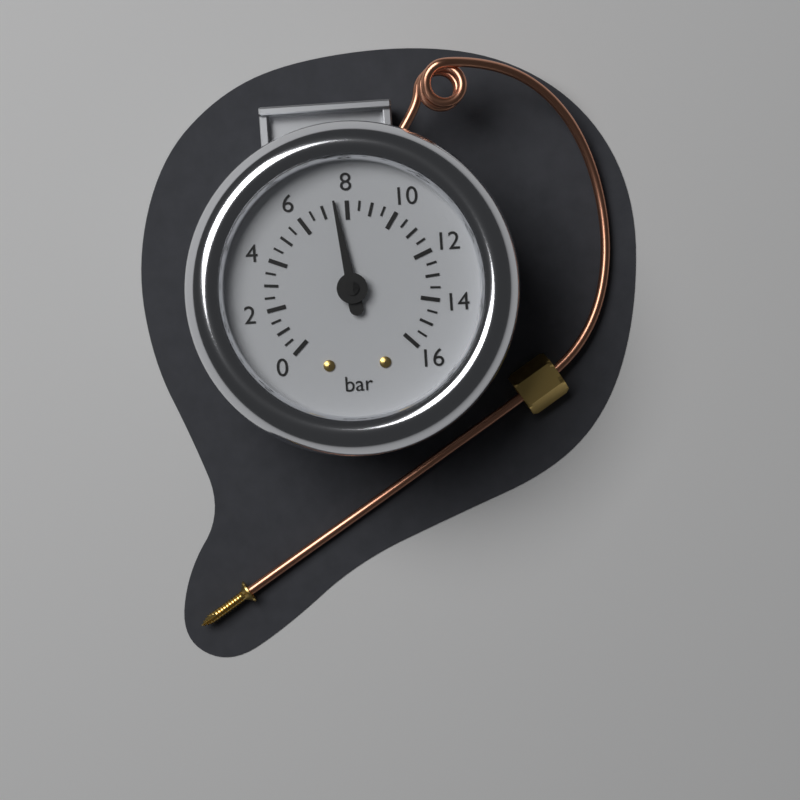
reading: 7.5 bar
